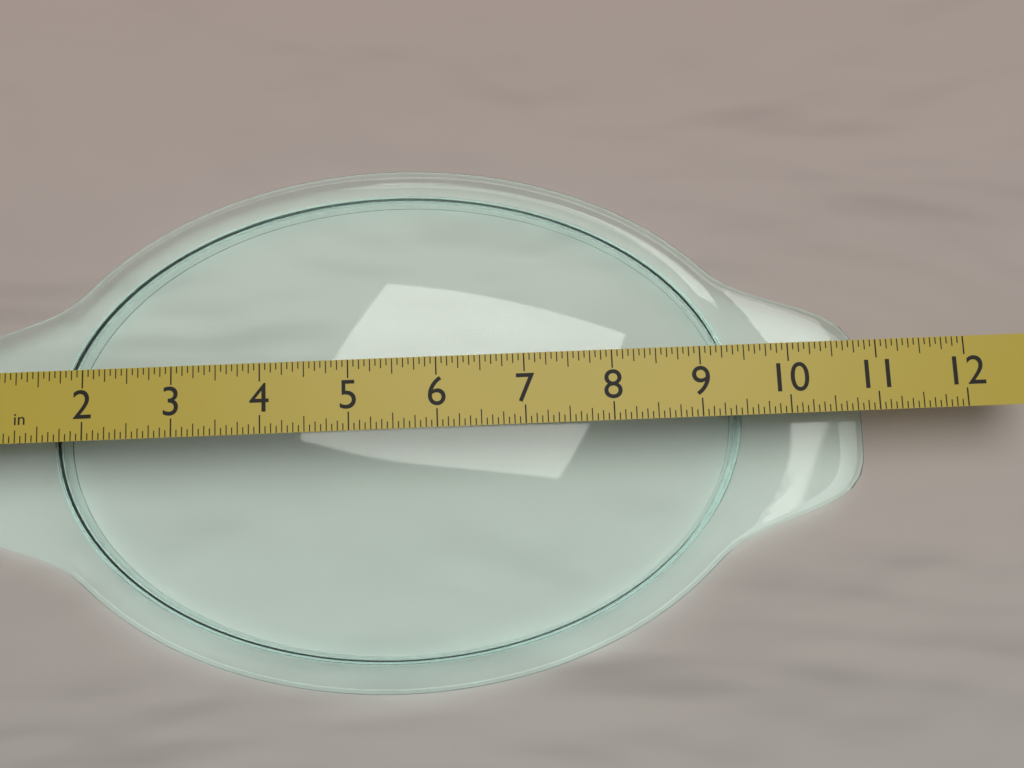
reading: 11.0000 in
